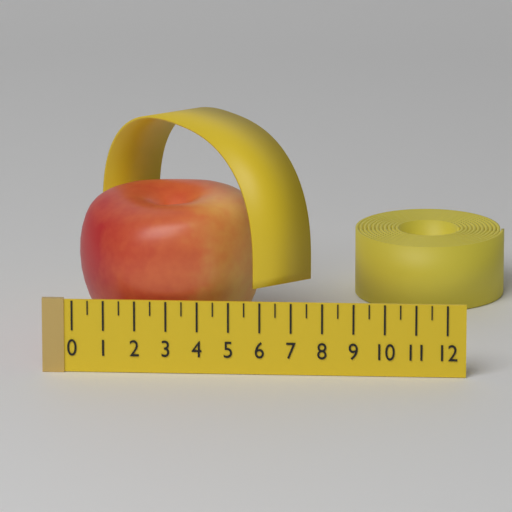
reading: 6.0 (no unit)
